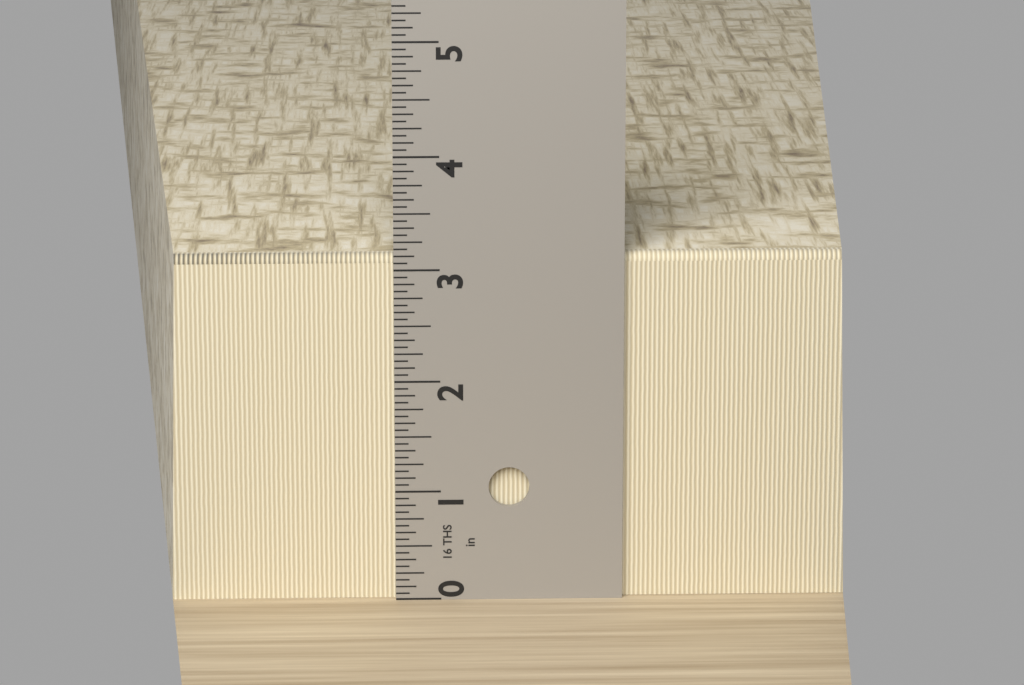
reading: 3.1250 in
